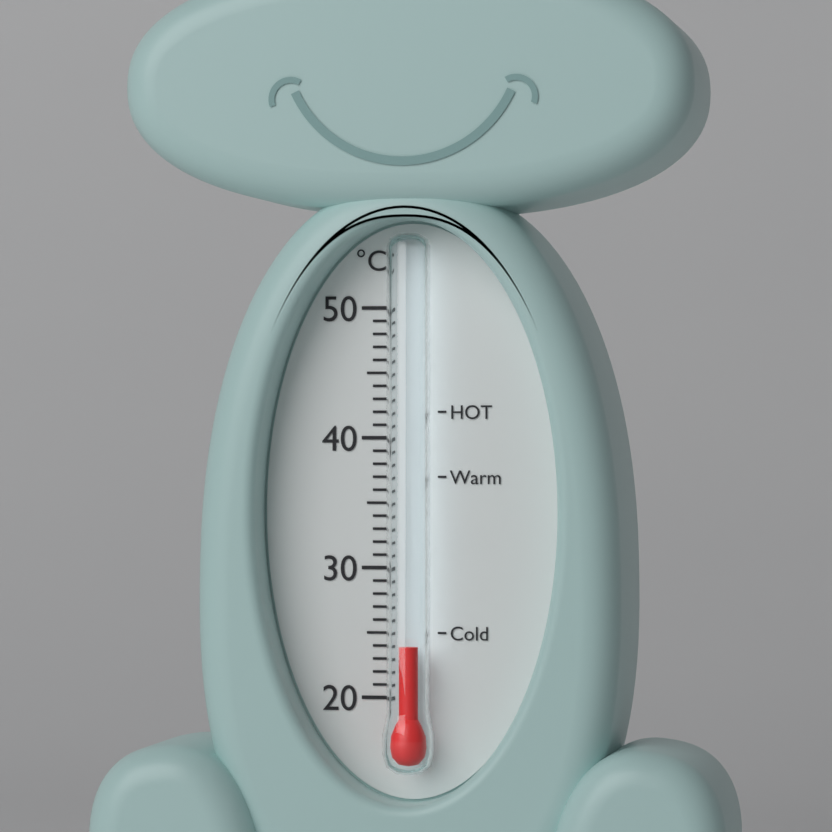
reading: 24 °C
